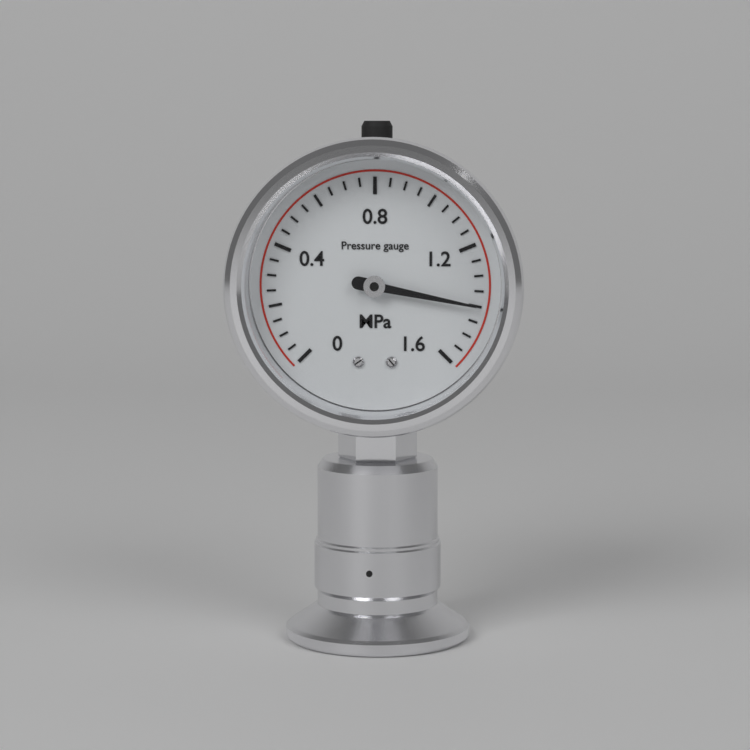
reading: 1.40 MPa
